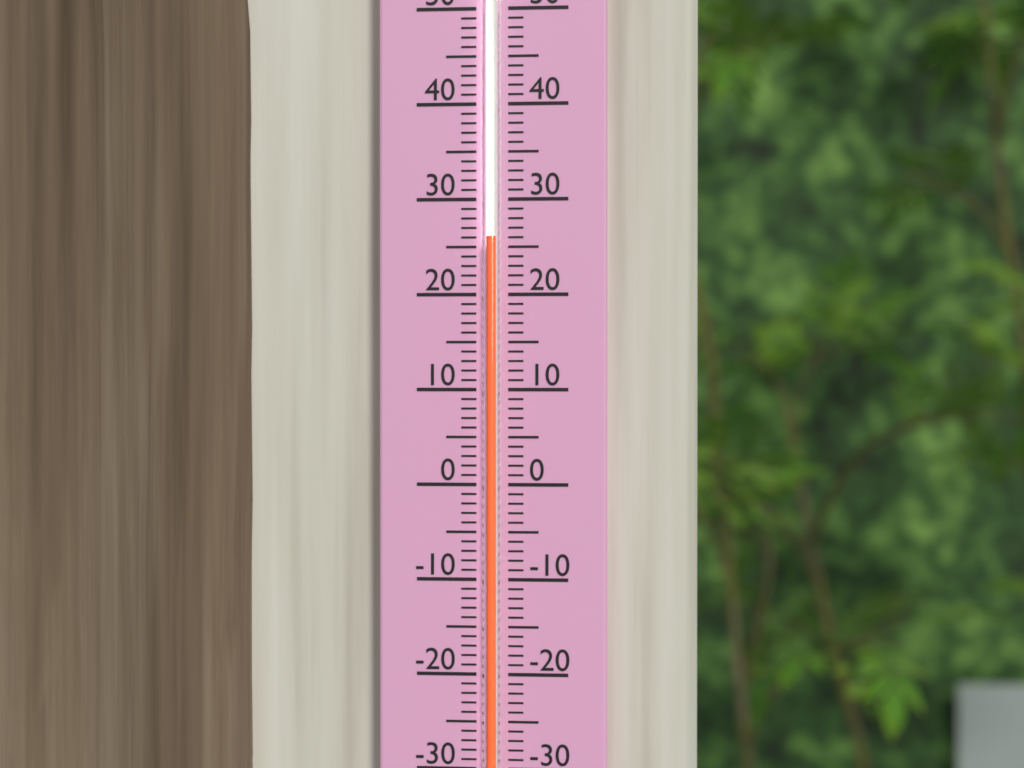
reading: 26 (no unit)
